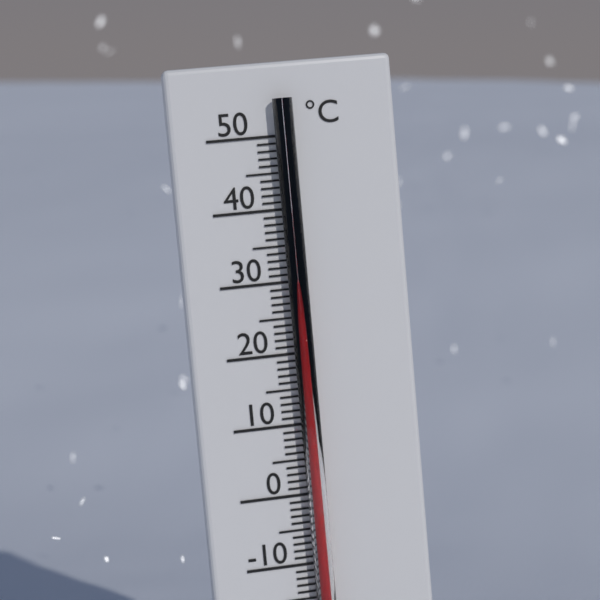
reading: 33 °C
